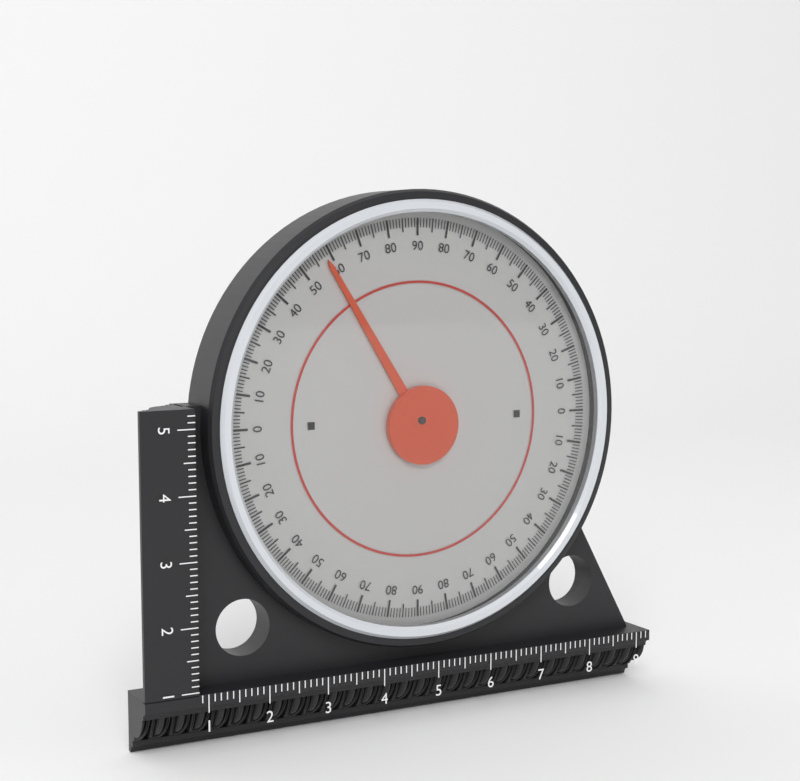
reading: 58 (no unit)
